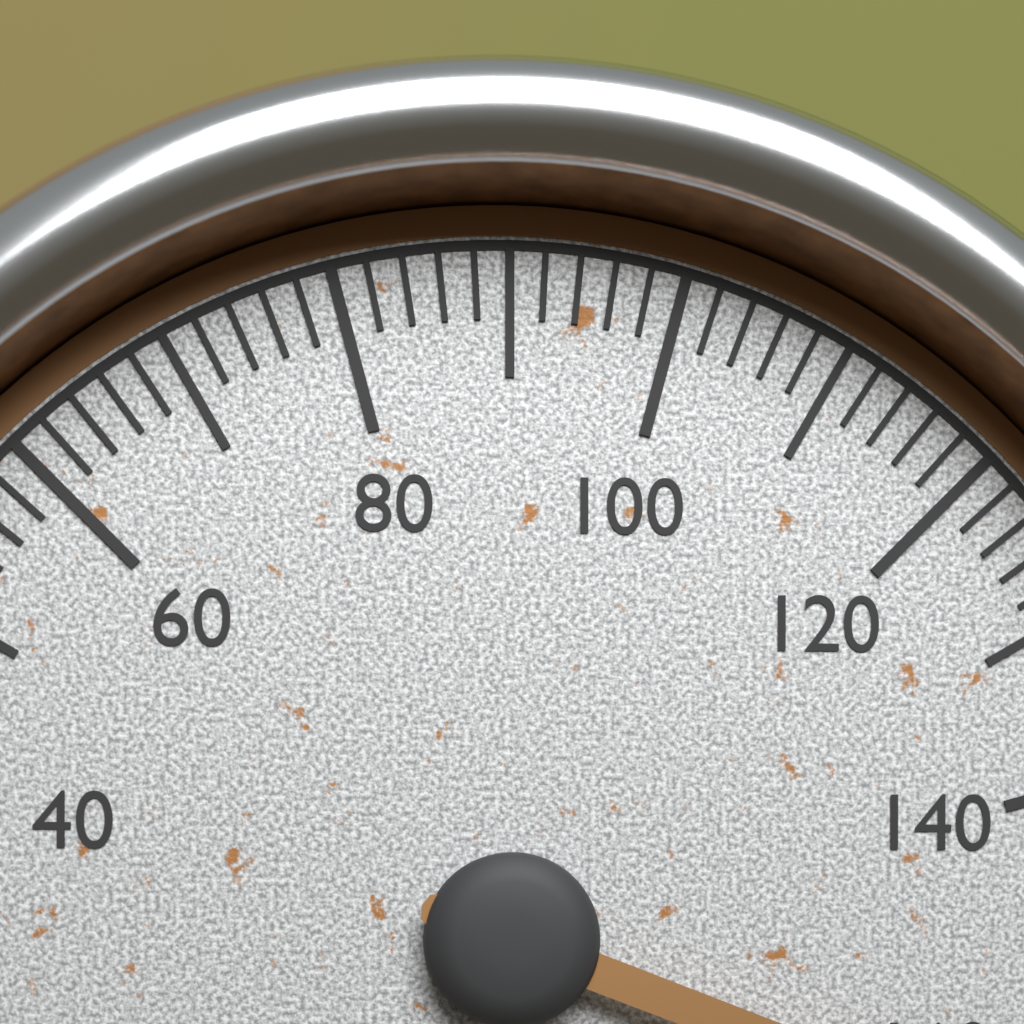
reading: 164 (no unit)
